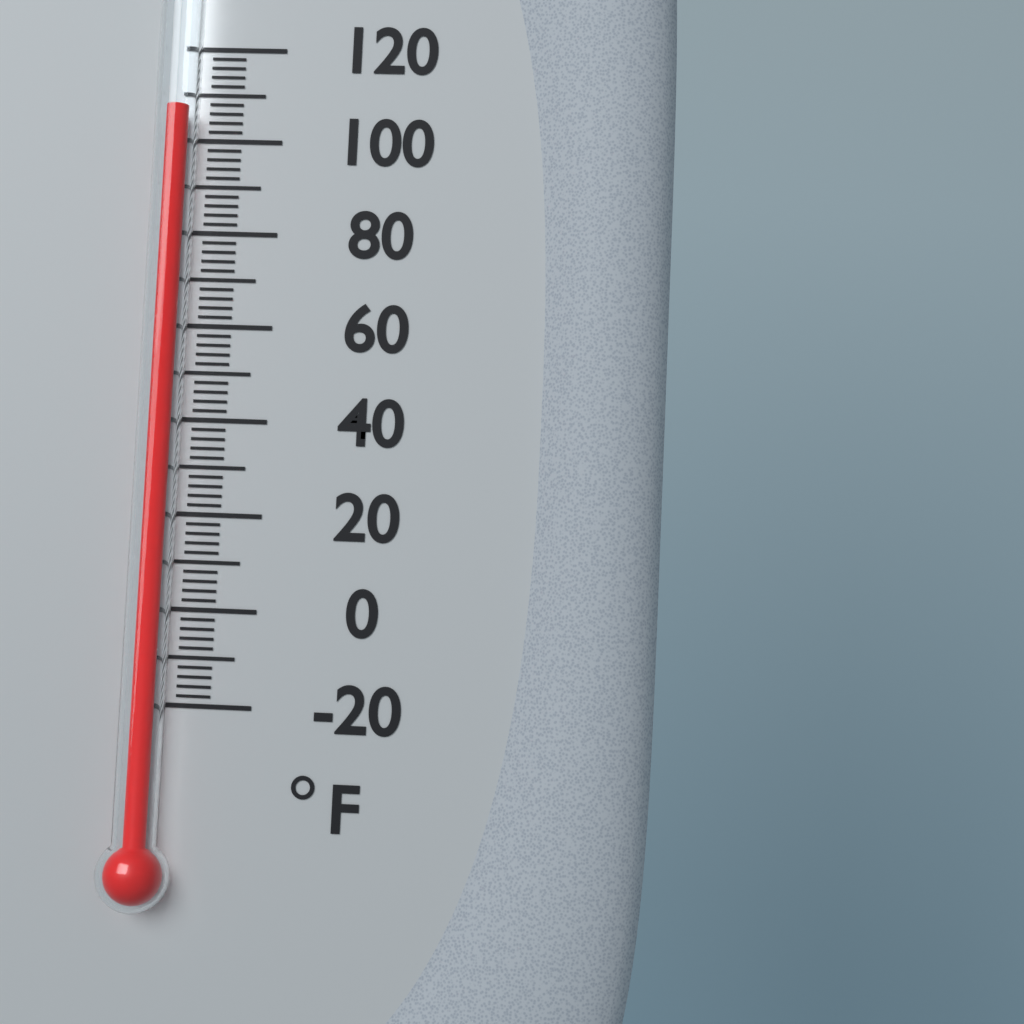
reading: 106 °F
